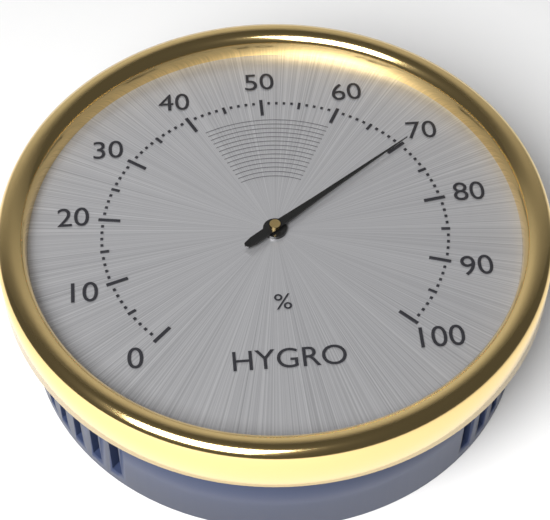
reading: 70 %
